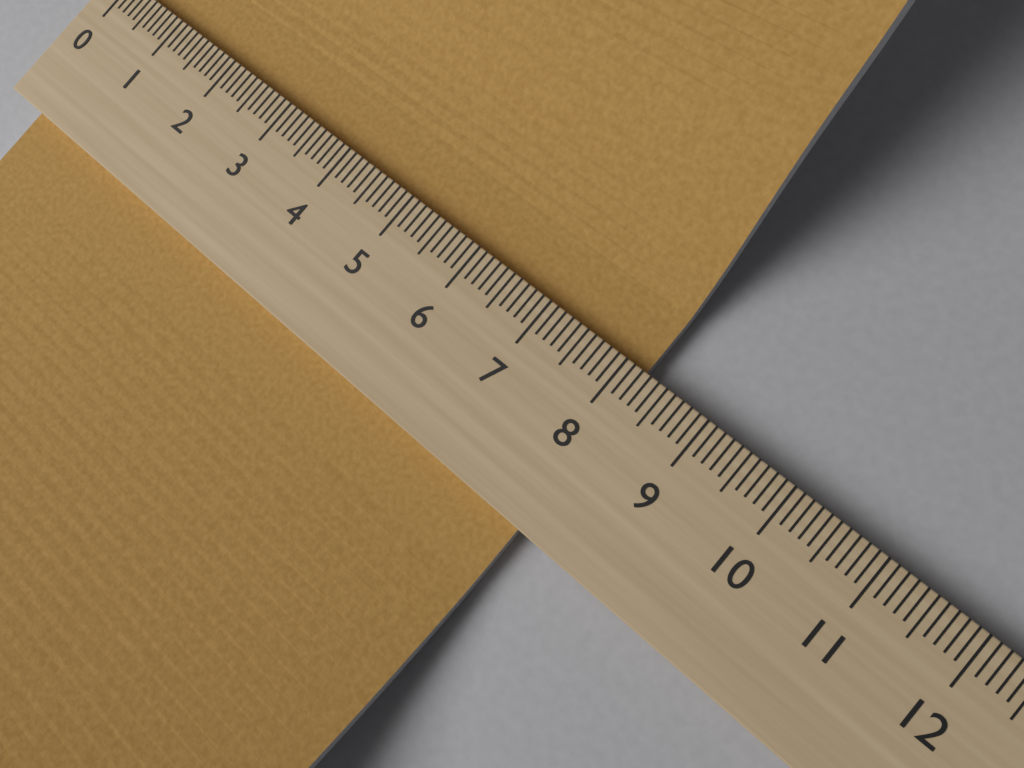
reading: 8.2 (no unit)
